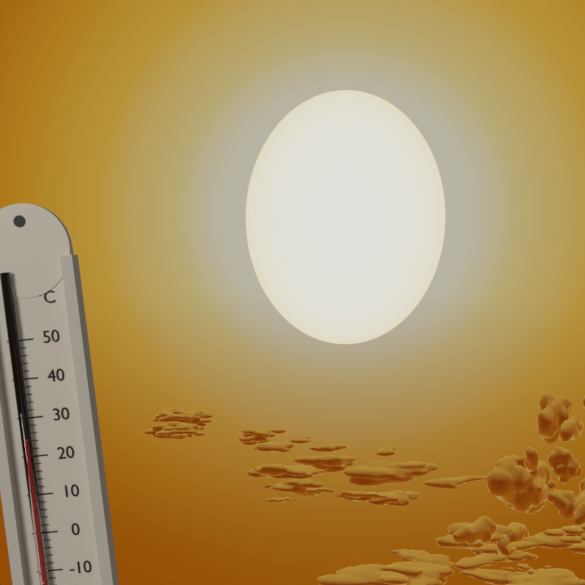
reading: 24 °C
